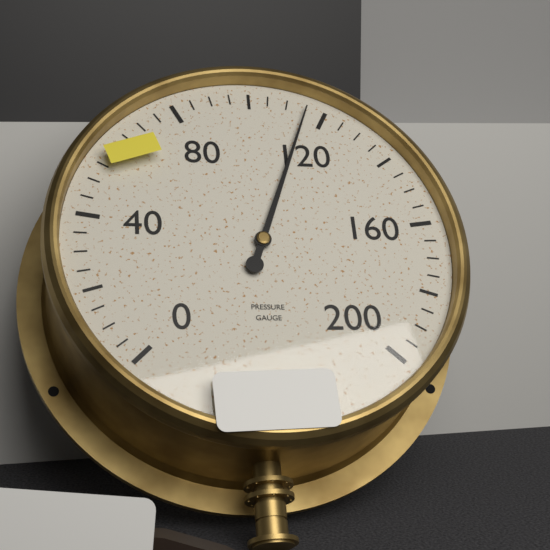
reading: 115 (no unit)
